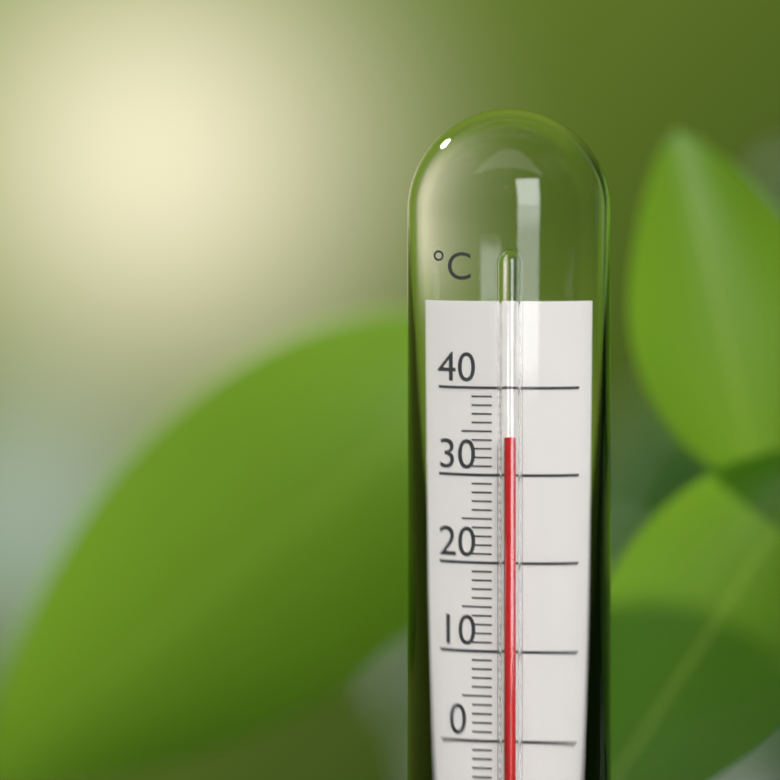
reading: 34 °C
